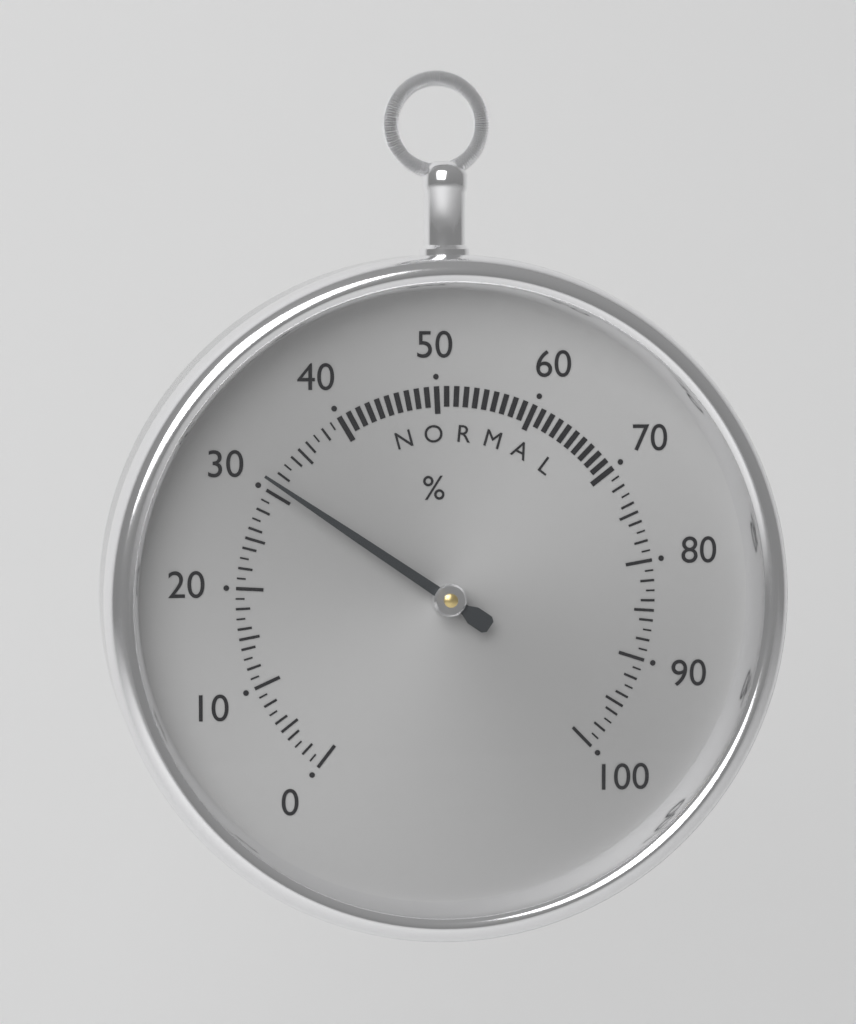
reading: 31 %
